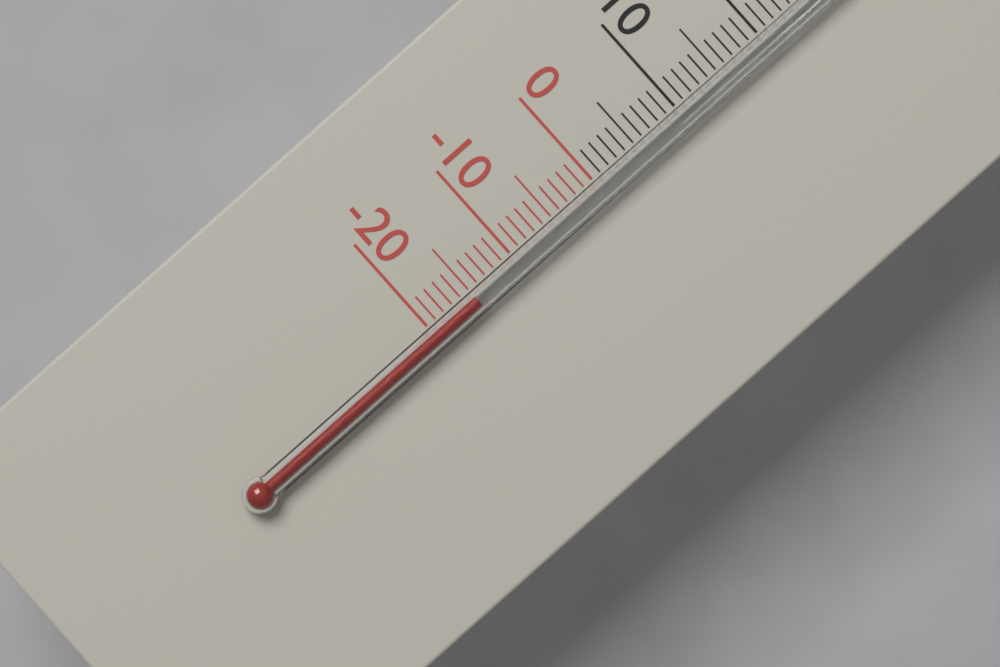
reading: -15 °C
